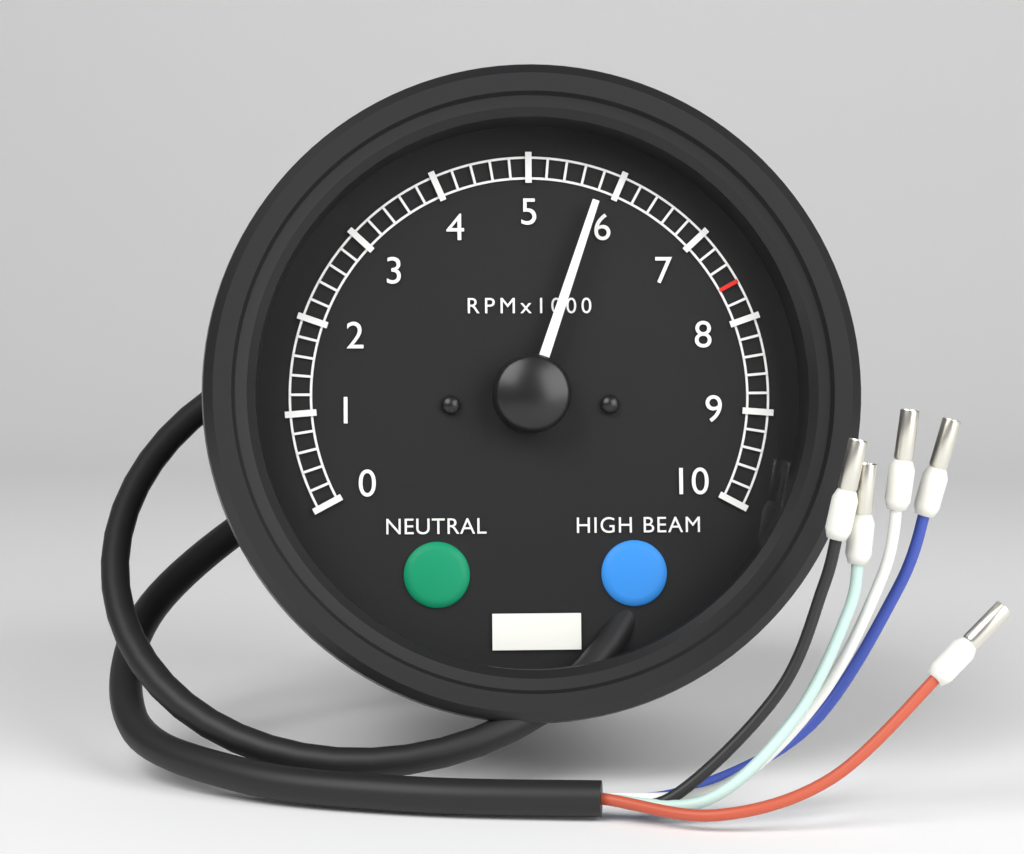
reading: 5800 RPM
